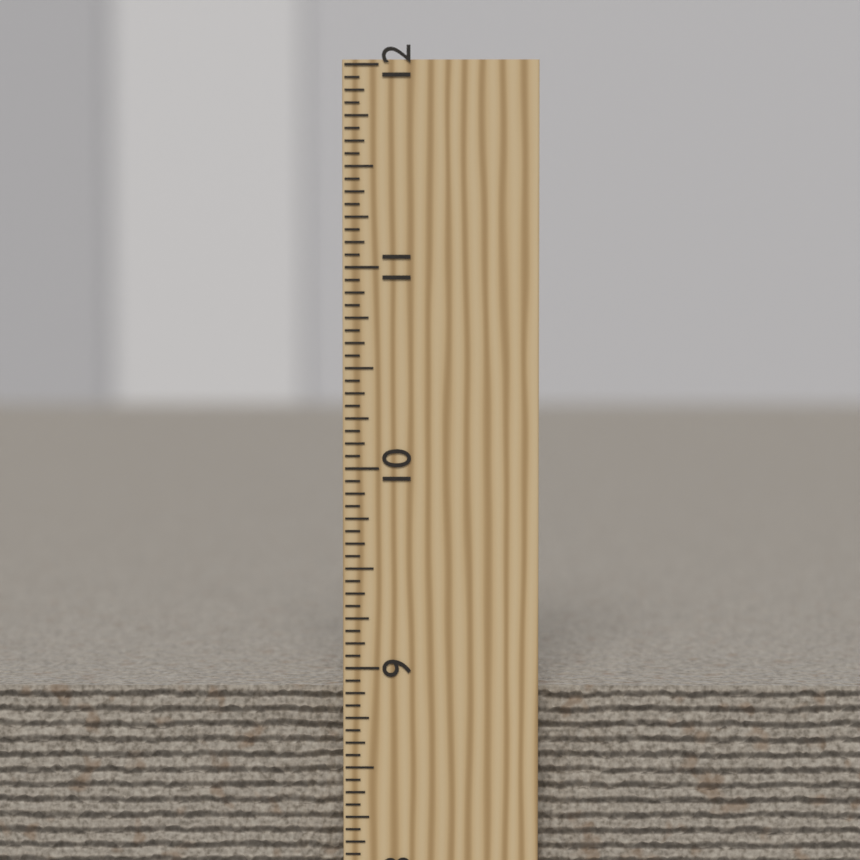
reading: 8.8750 inch
